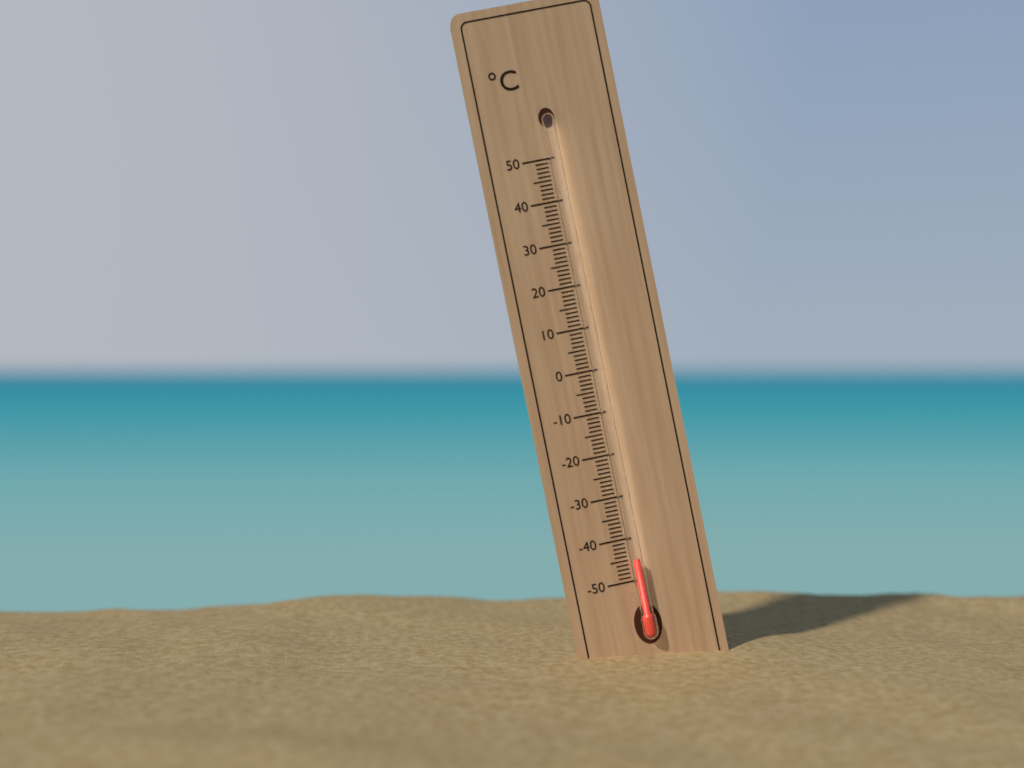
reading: -45 °C
